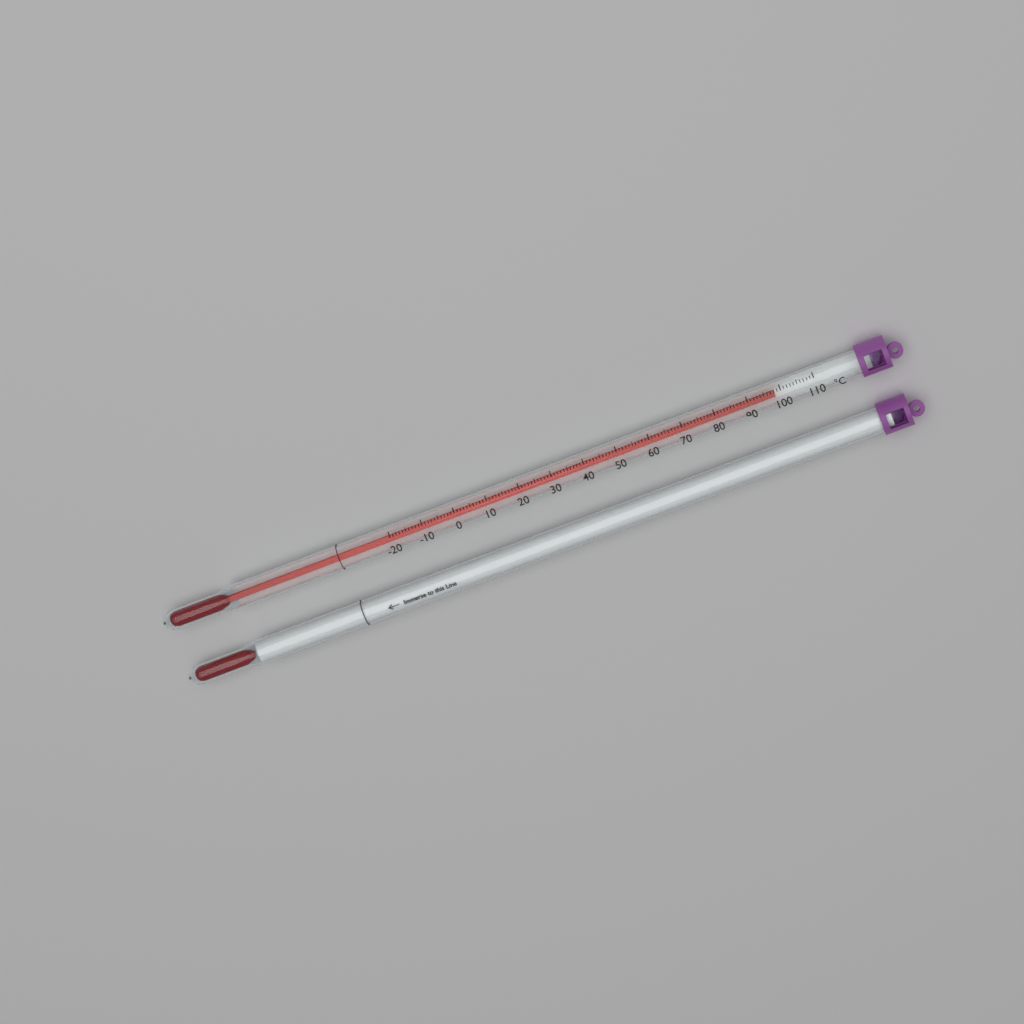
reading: 98 °C
